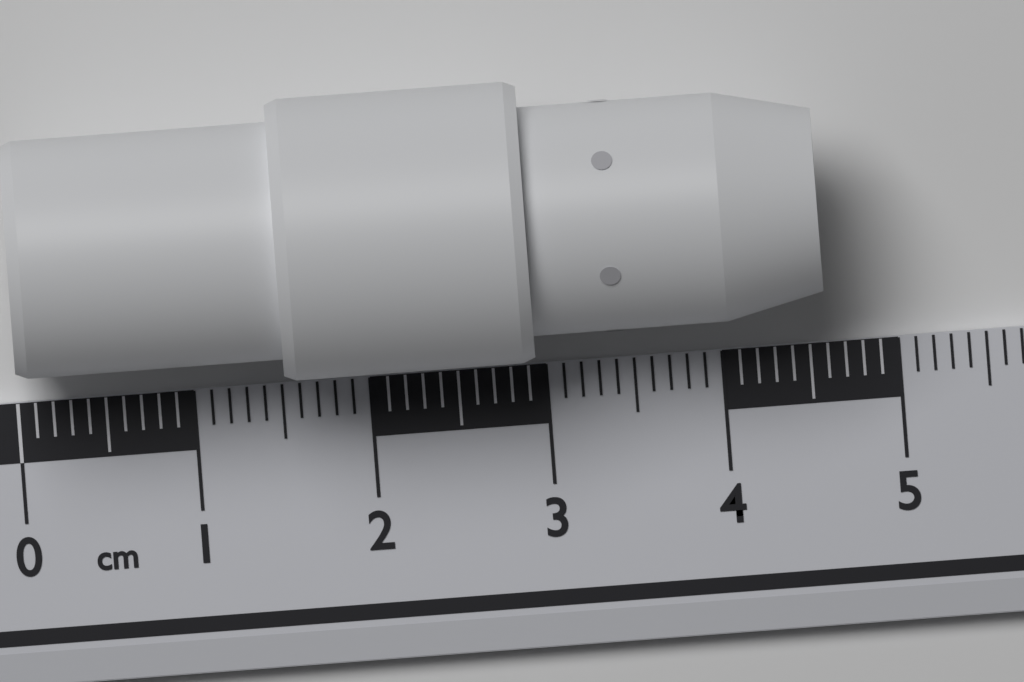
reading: 4.6 cm
